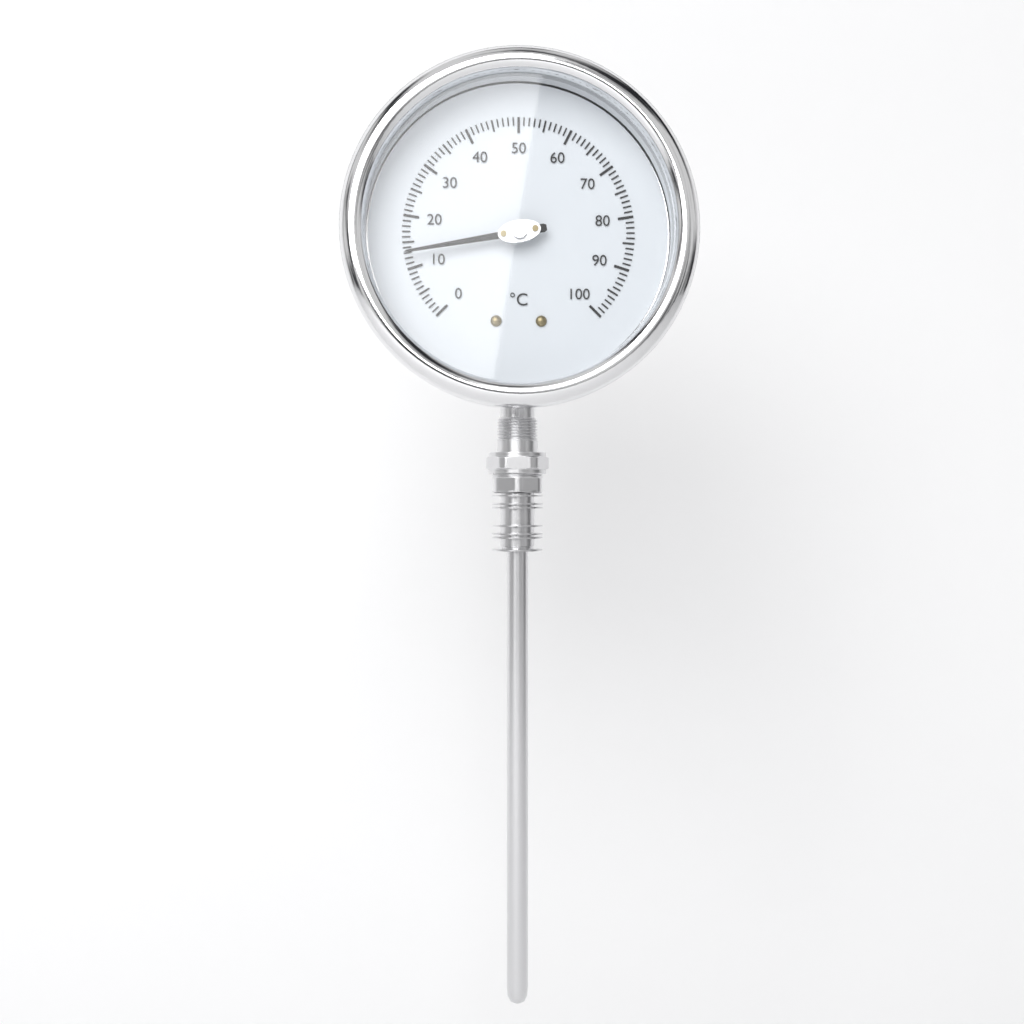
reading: 13 °C
